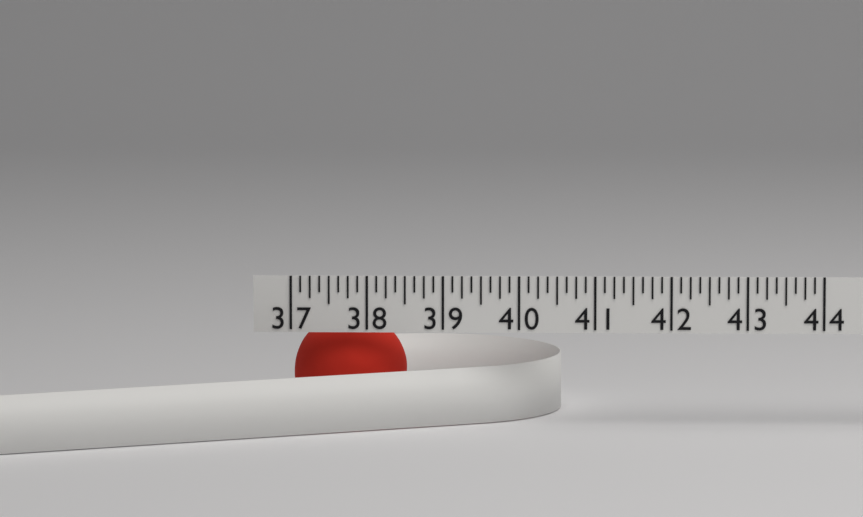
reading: 38.500 (no unit)
